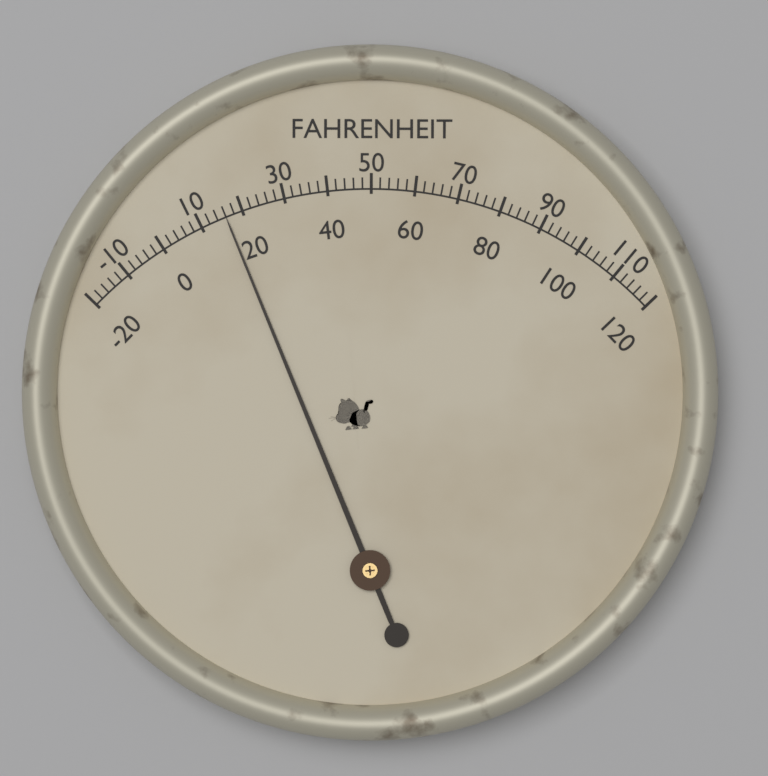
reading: 16 °F
